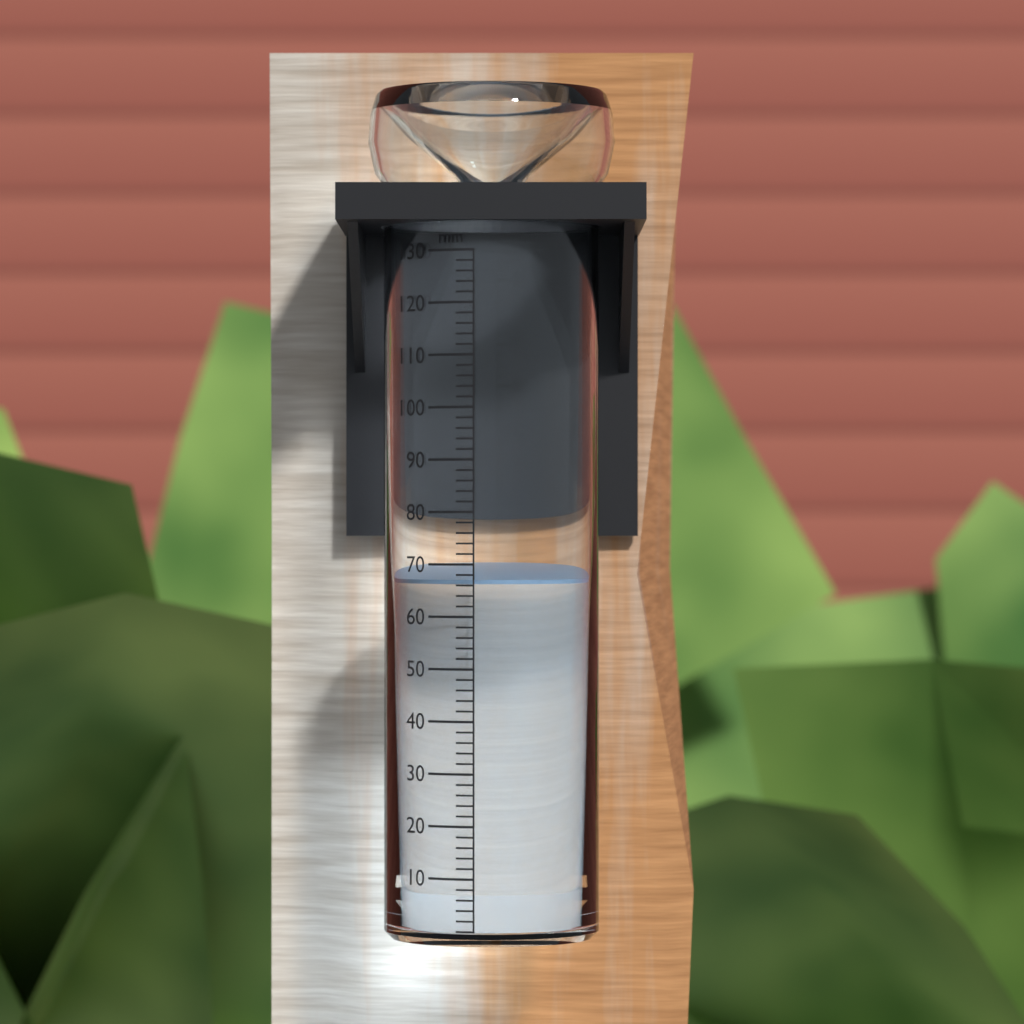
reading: 67 mm
